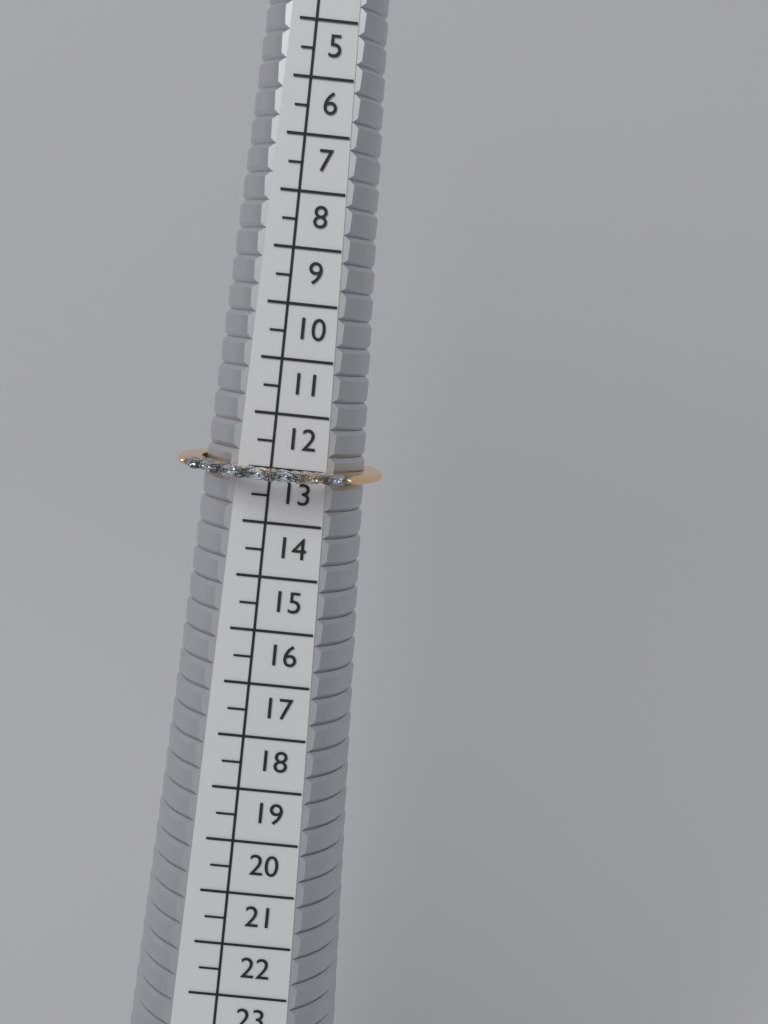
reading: 13.5 (no unit)
